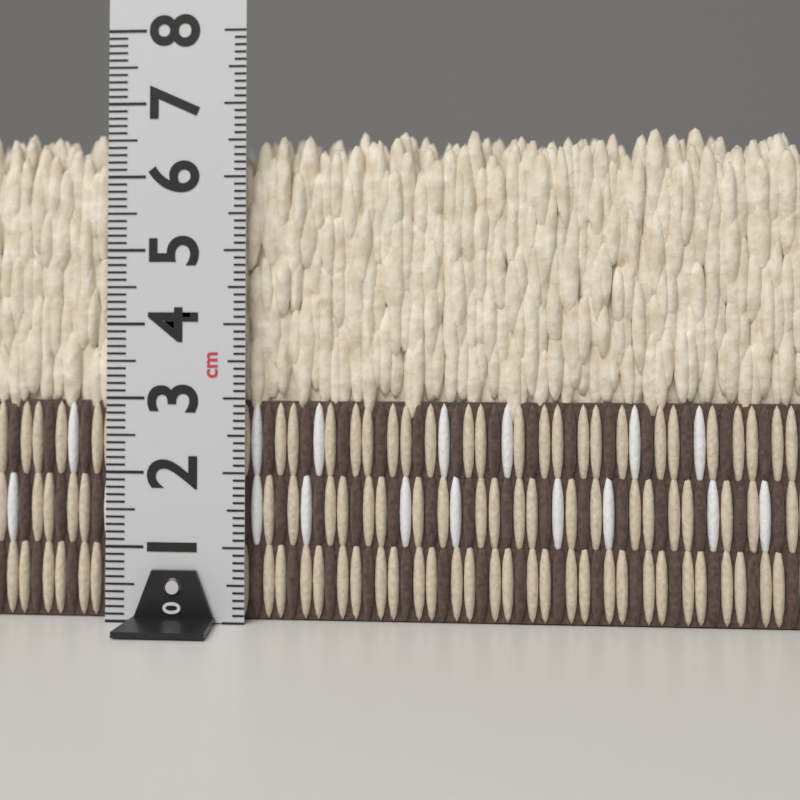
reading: 6.7 cm
